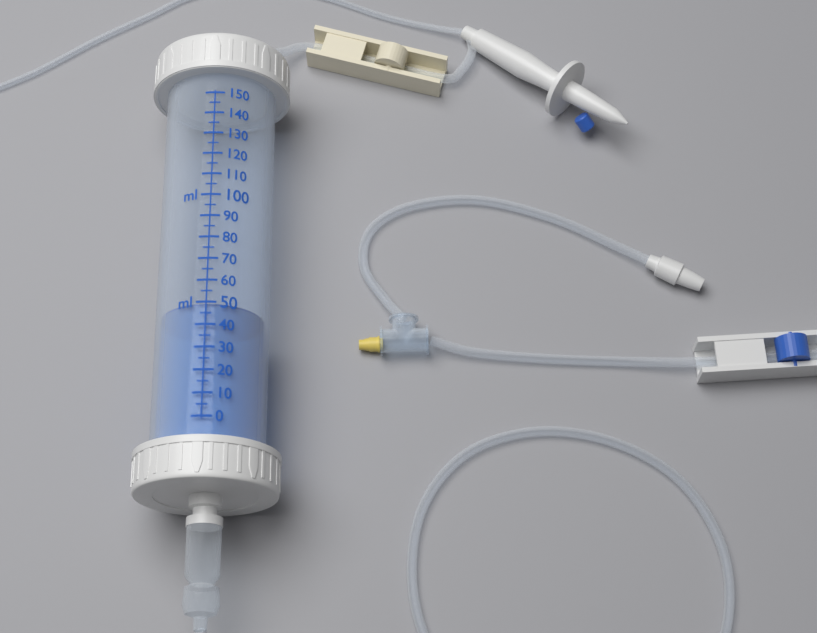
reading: 50 ml
